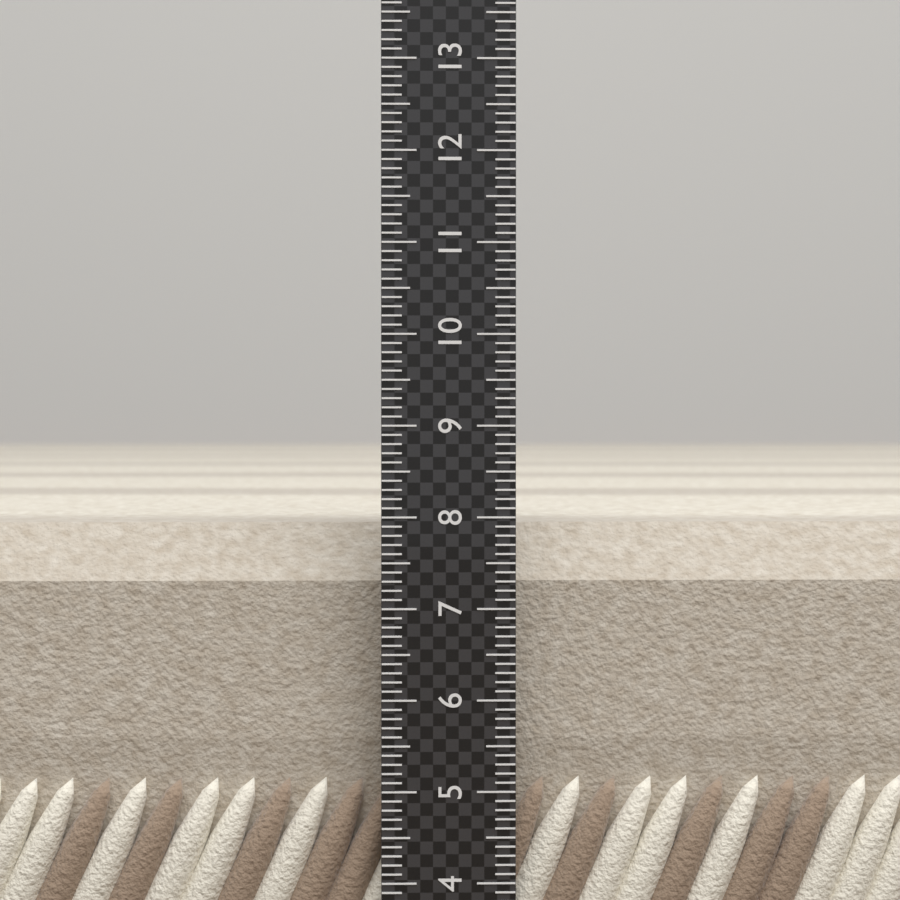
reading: 7.9 (no unit)
